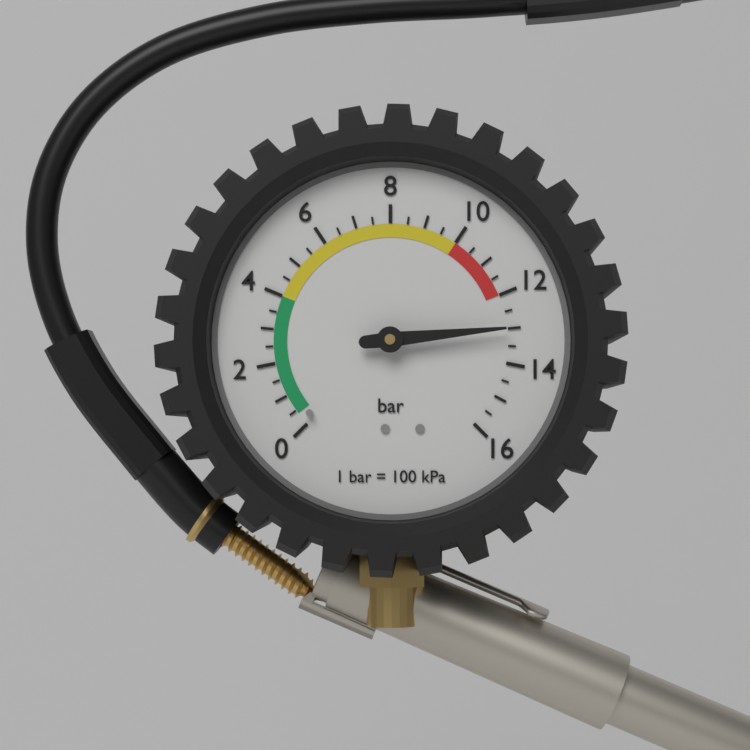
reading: 13.0 bar
